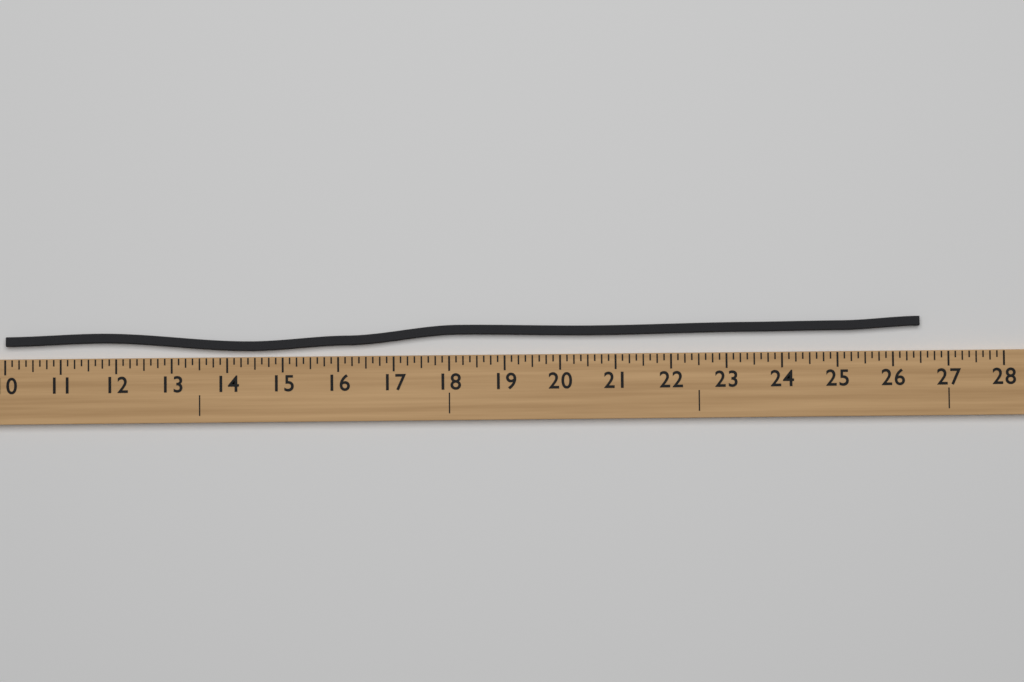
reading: 26.500 (no unit)
